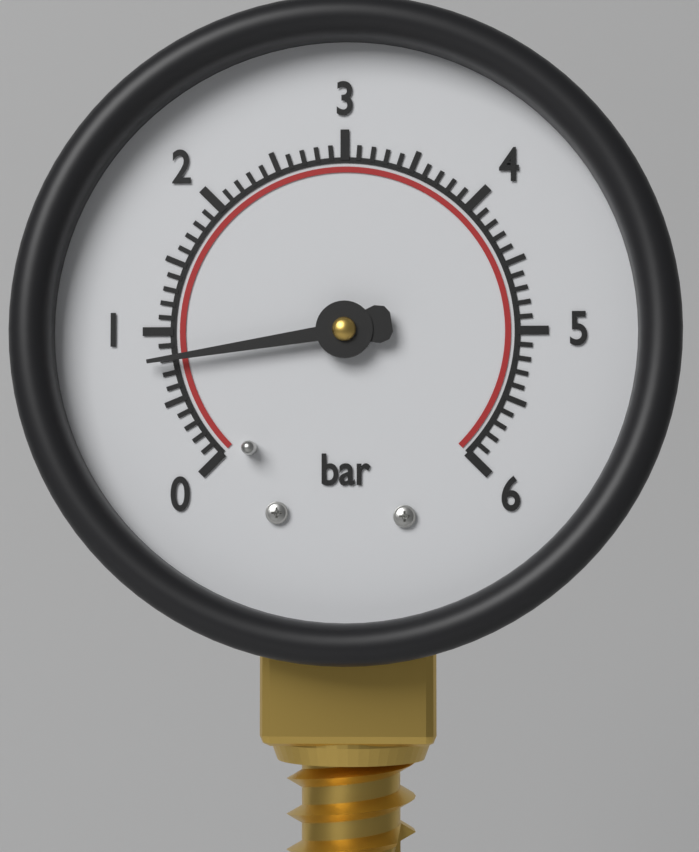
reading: 0.8 bar
